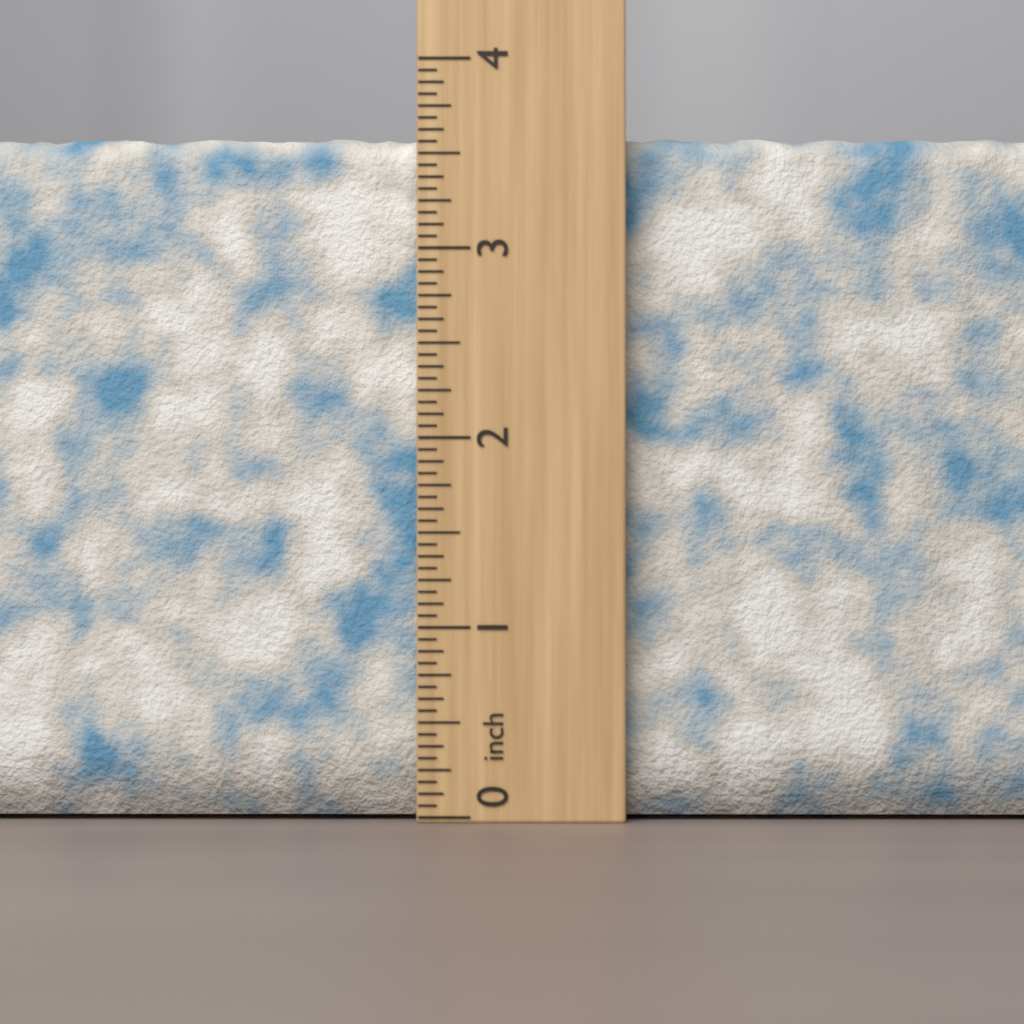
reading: 3.6250 inch
